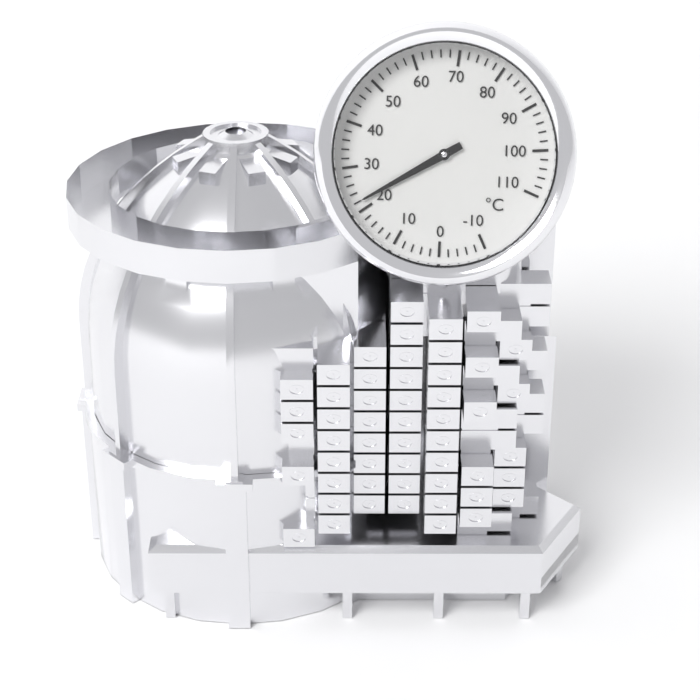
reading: 22 °C
